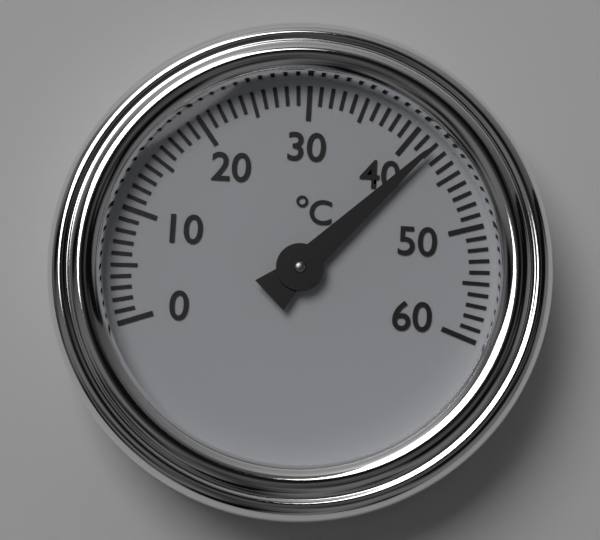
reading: 42 °C
